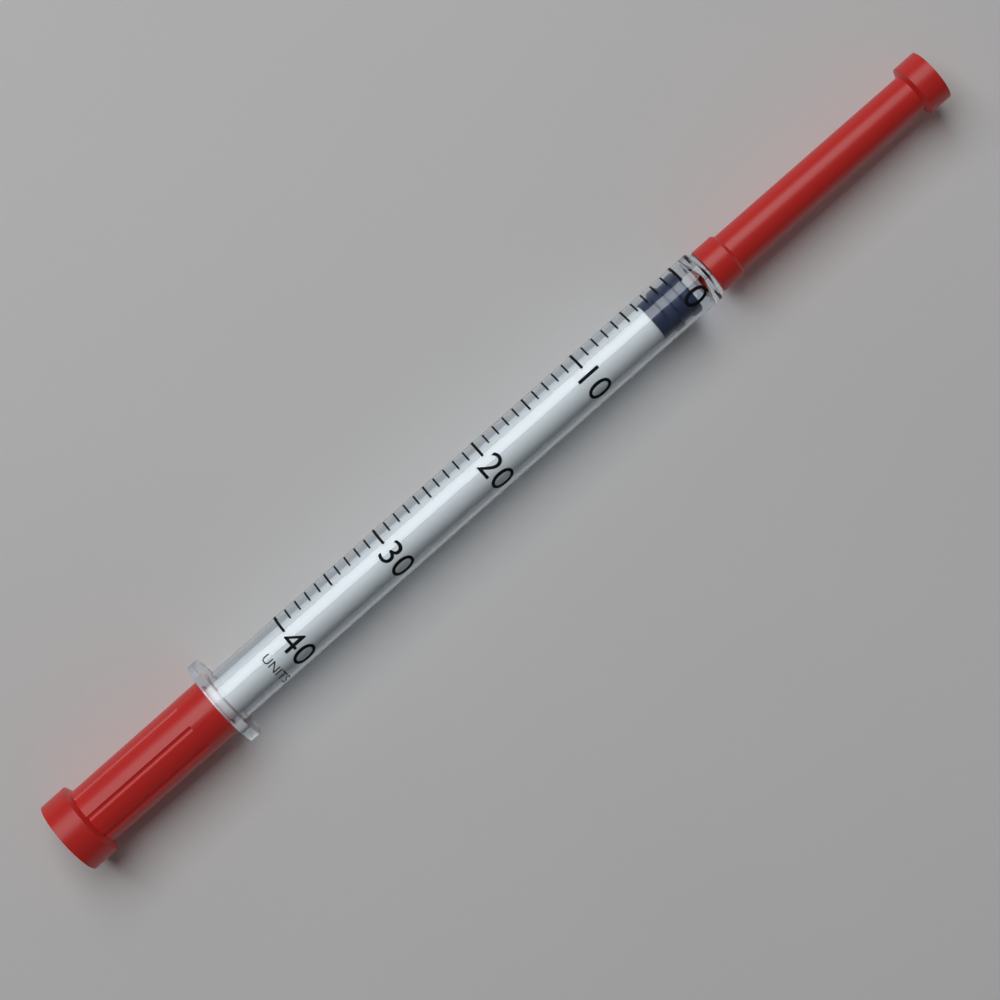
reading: 0 units
